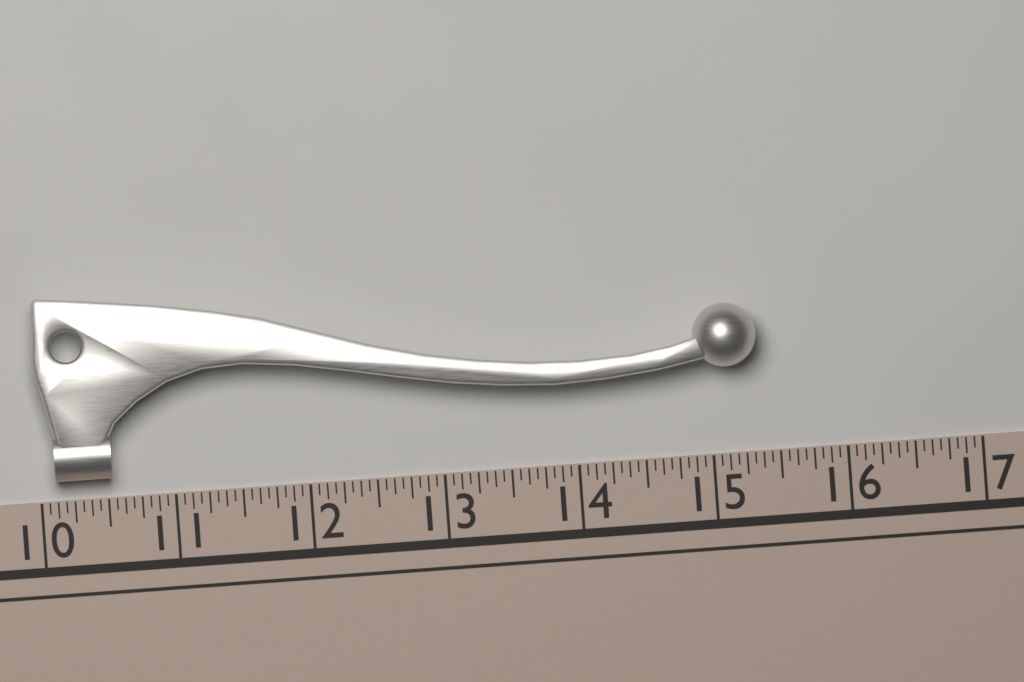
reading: 15.3750 (no unit)
